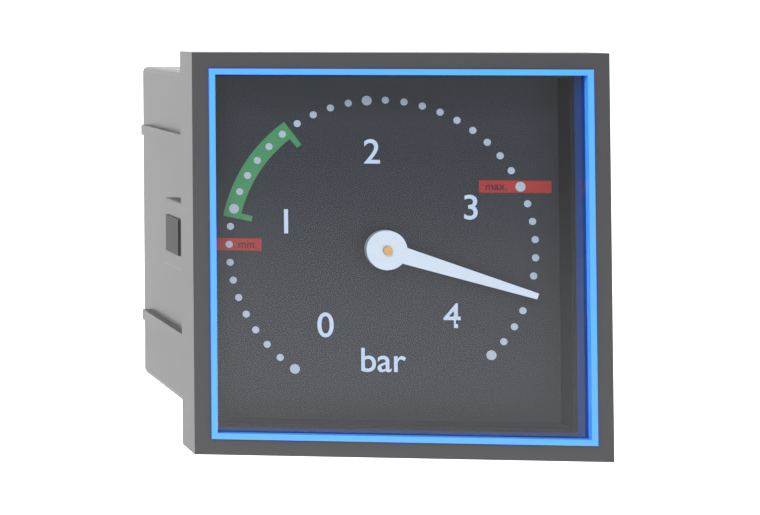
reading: 3.6 bar
